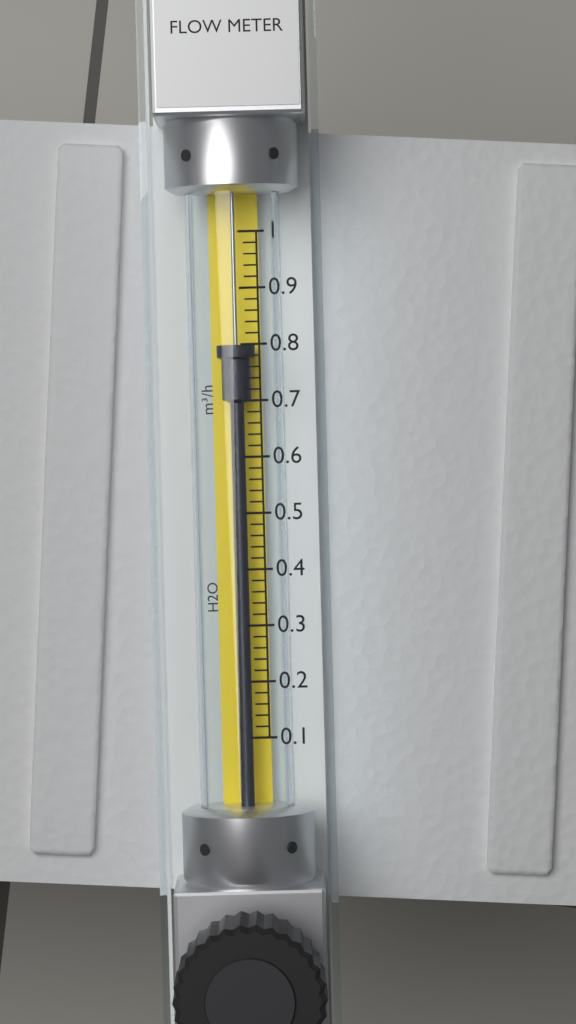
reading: 0.80 m³/h
